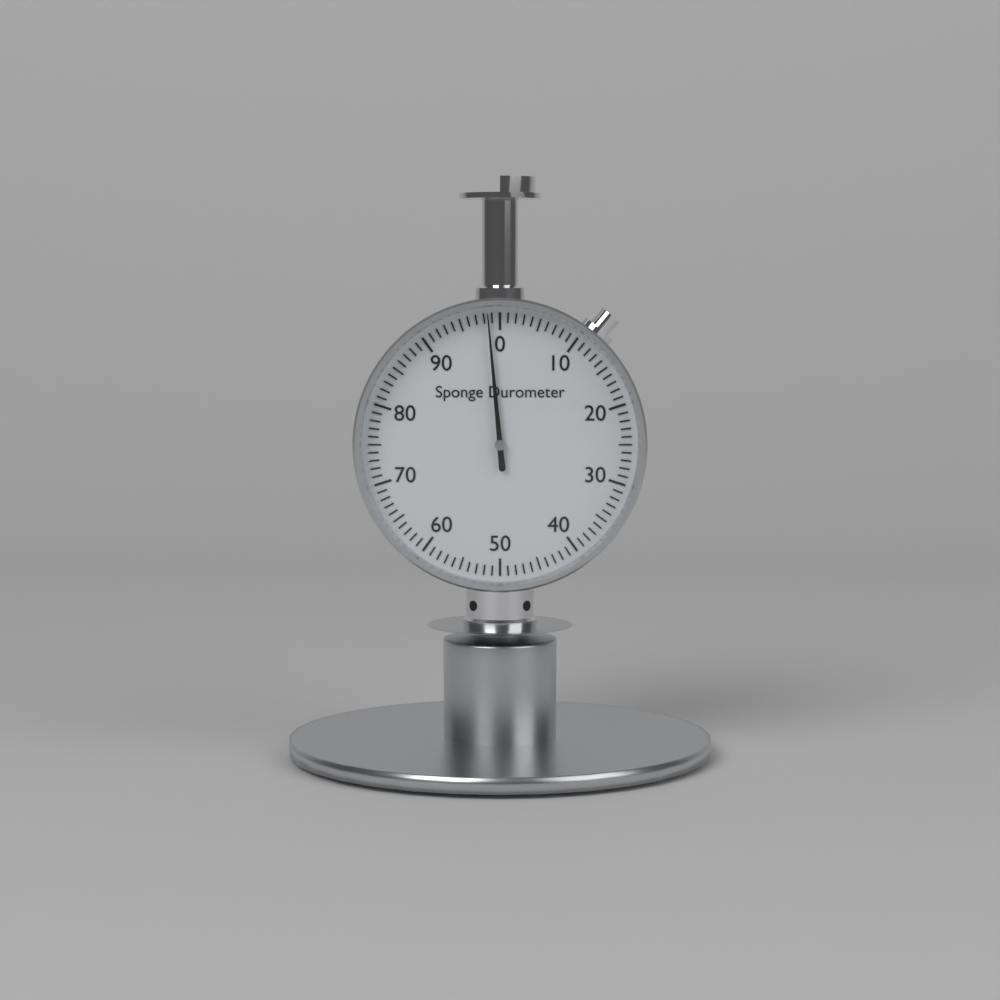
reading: 98.5 (no unit)
